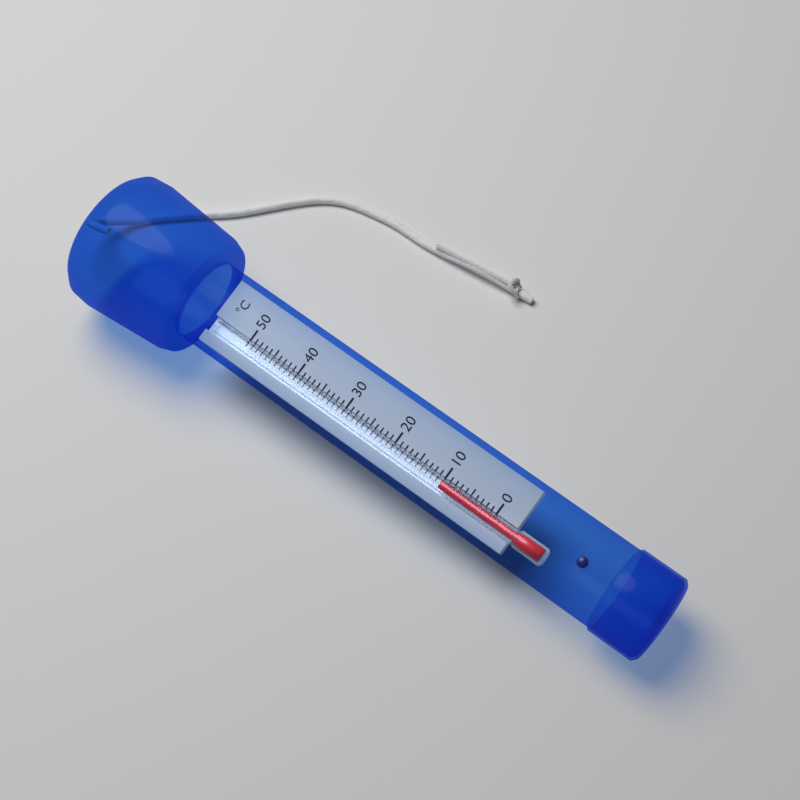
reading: 10 °C
